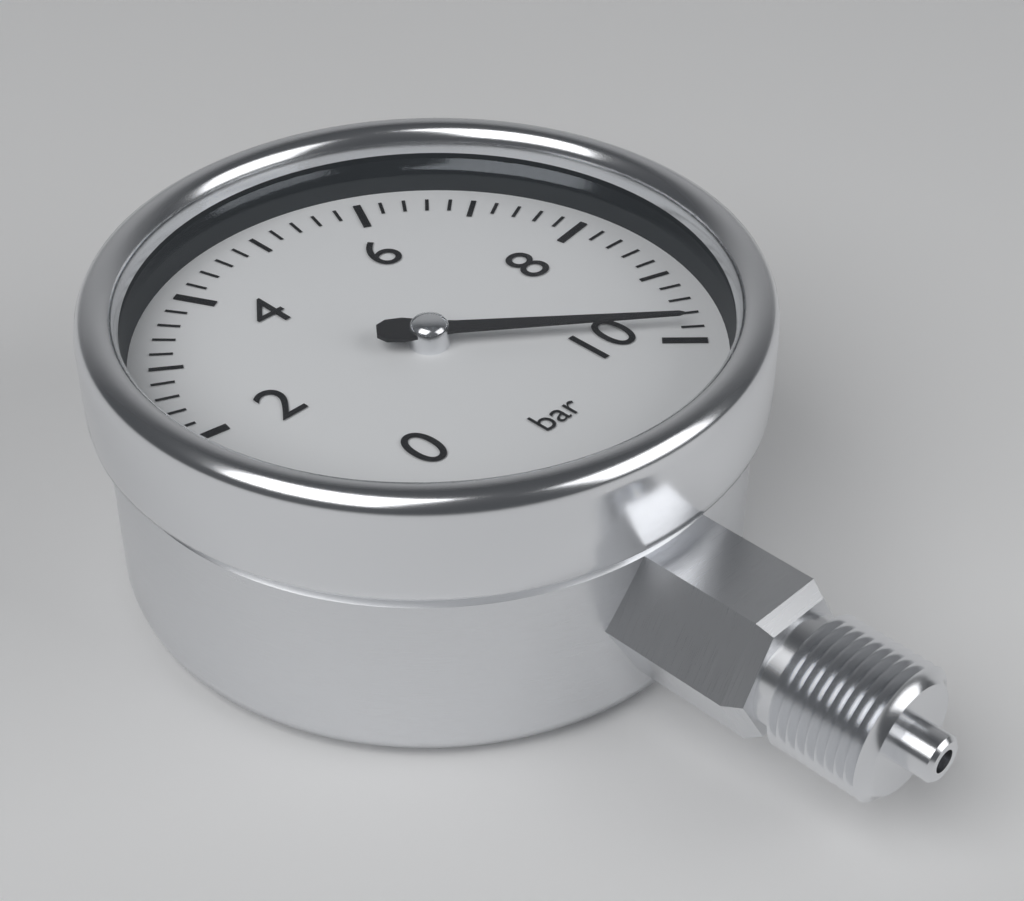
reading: 9.8 bar
